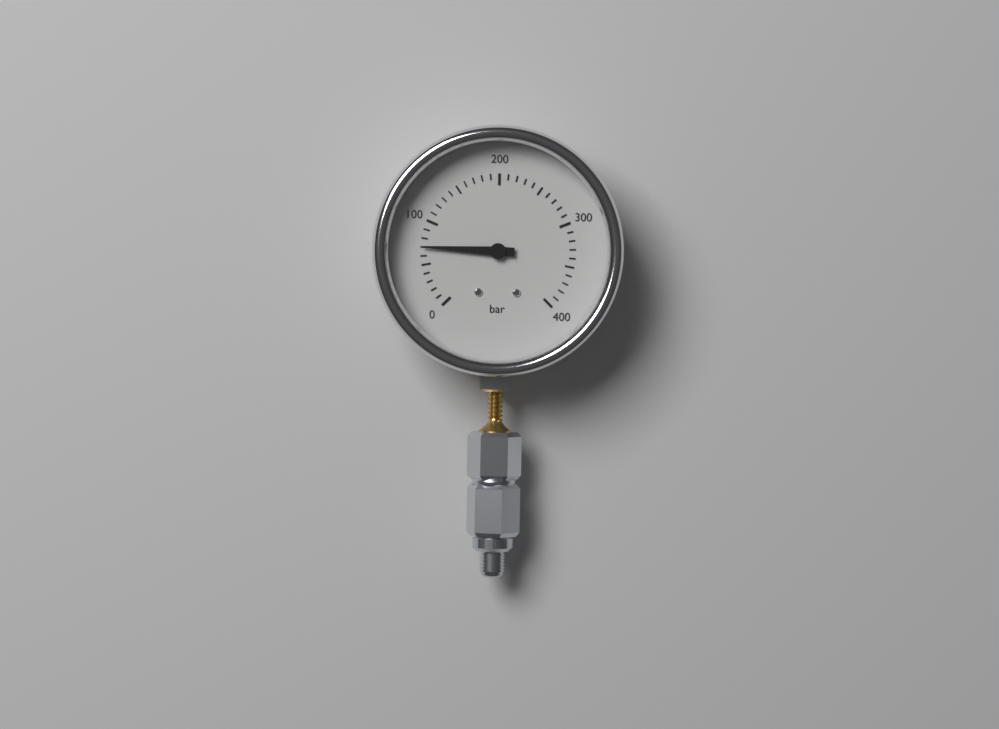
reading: 70 bar
